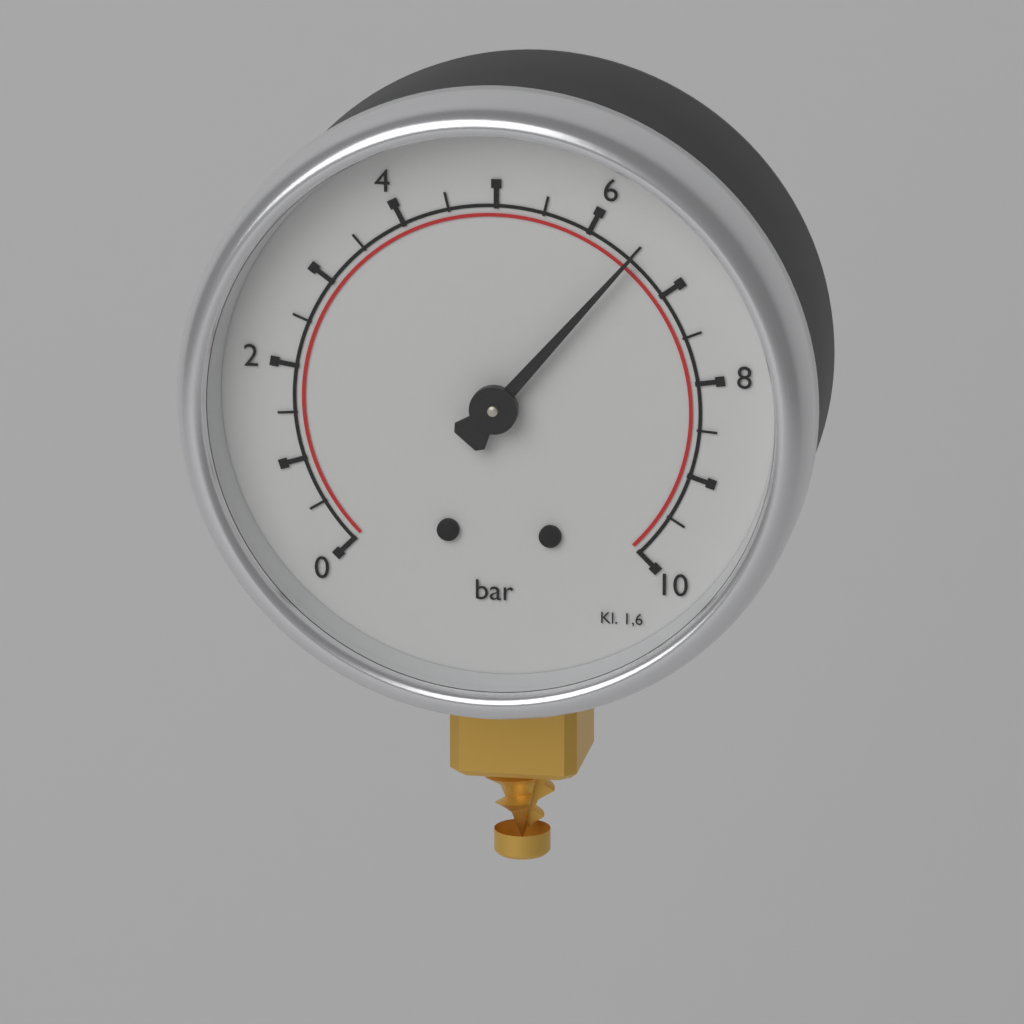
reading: 6.5 bar
